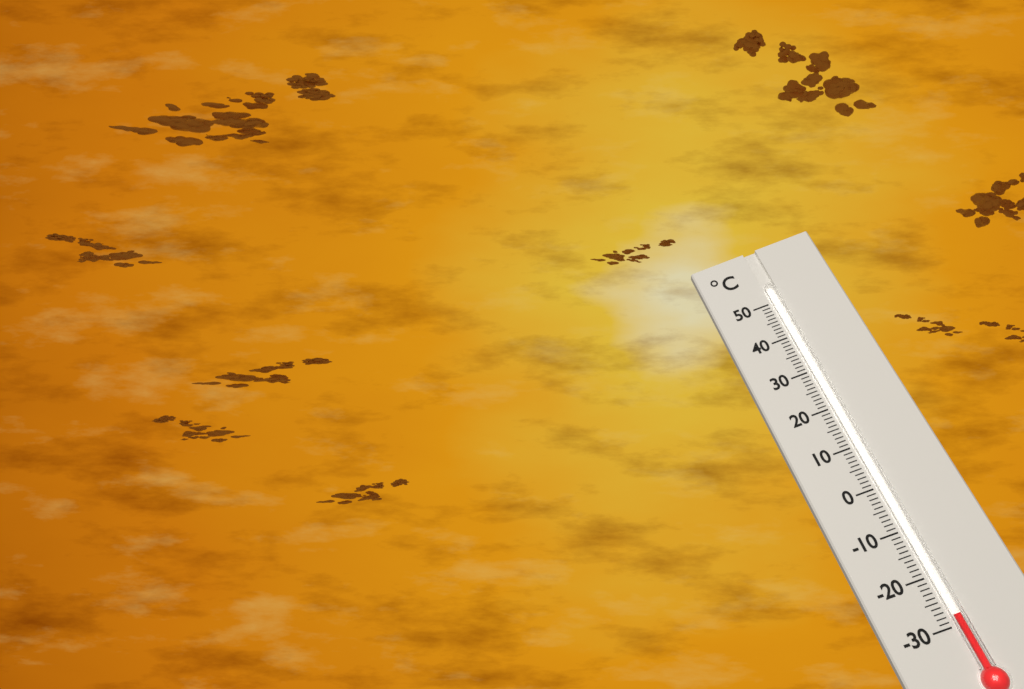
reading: -28 °C
